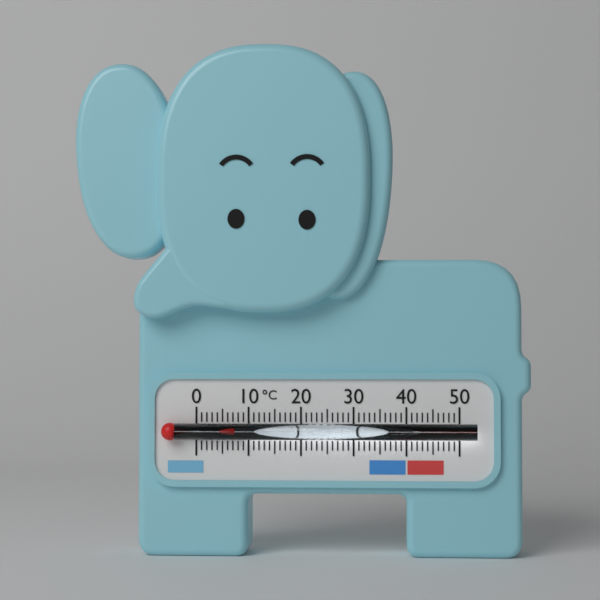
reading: 8 °C
